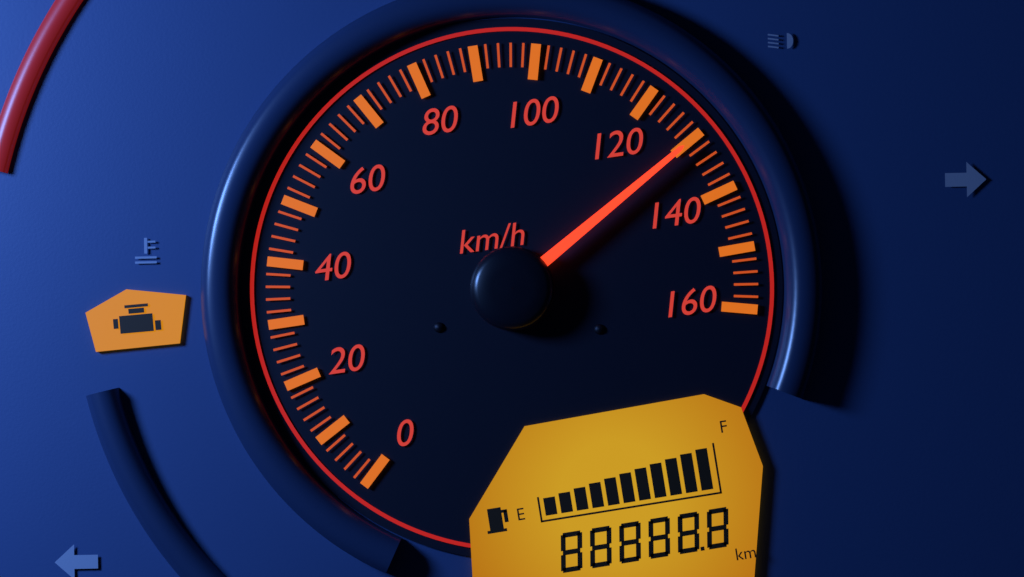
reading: 130 km/h
